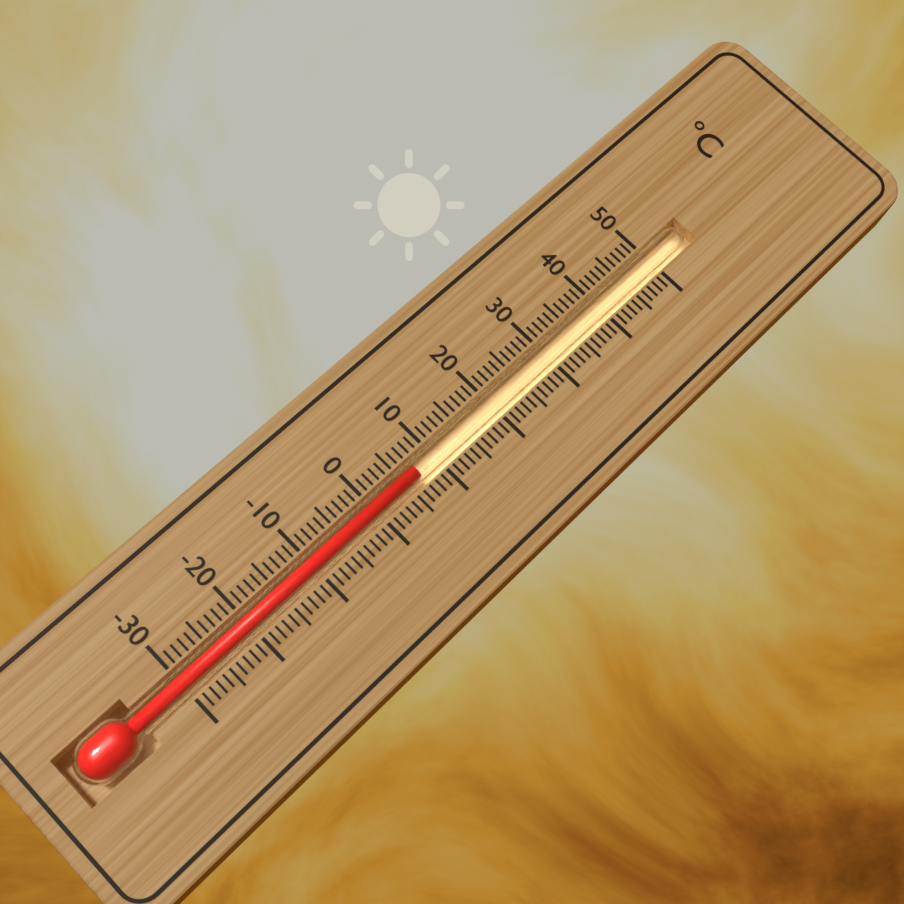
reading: 7 °C
